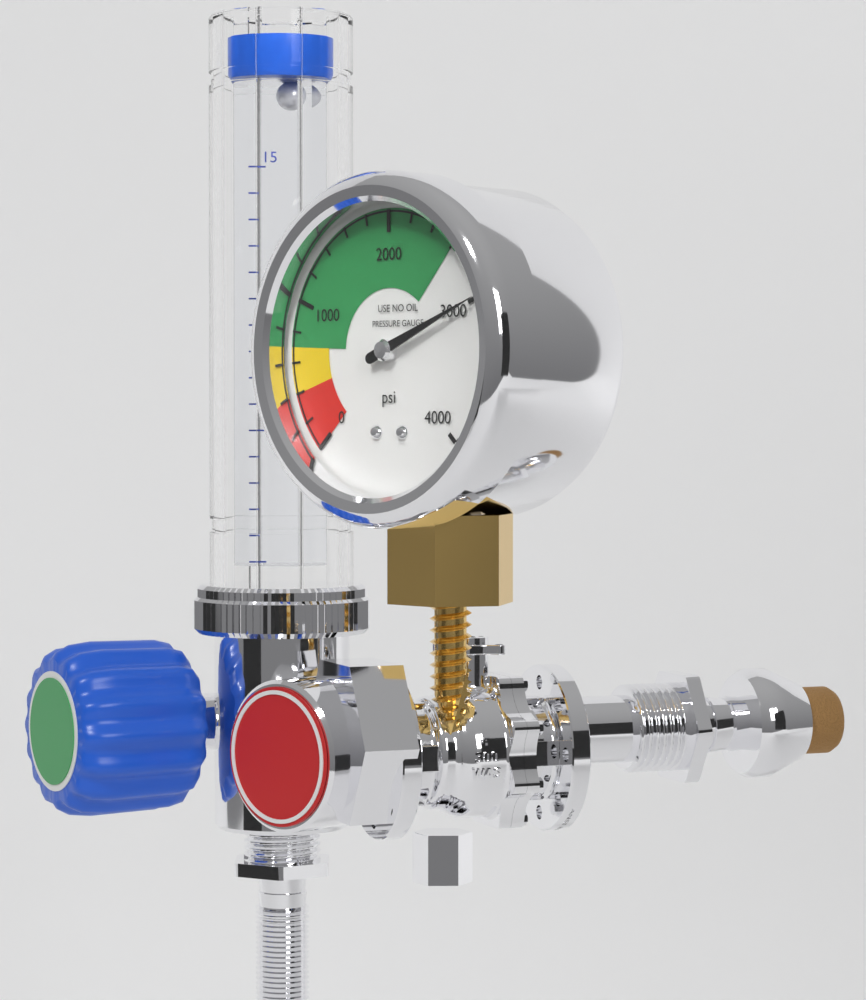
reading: 3000 psi
